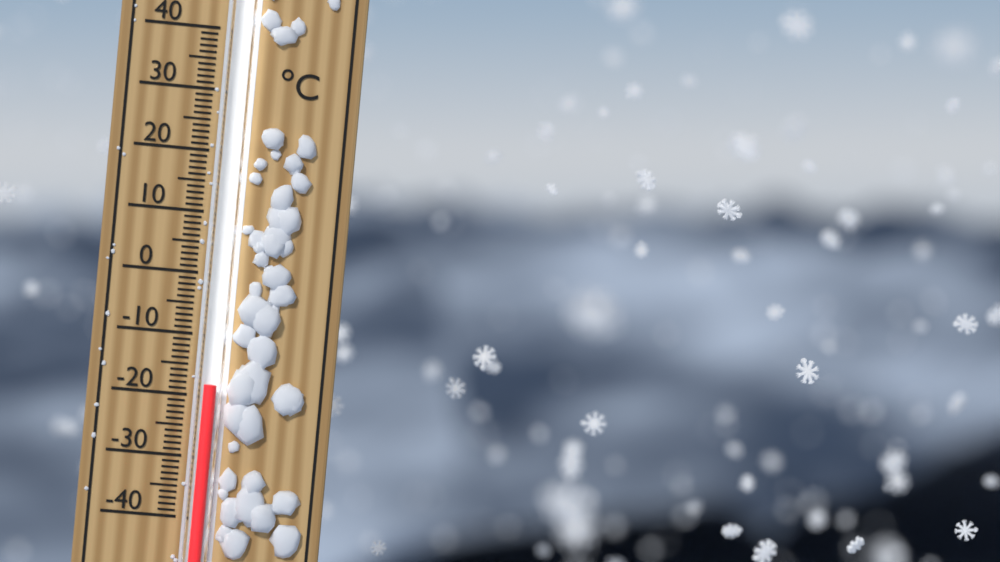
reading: -18 °C
